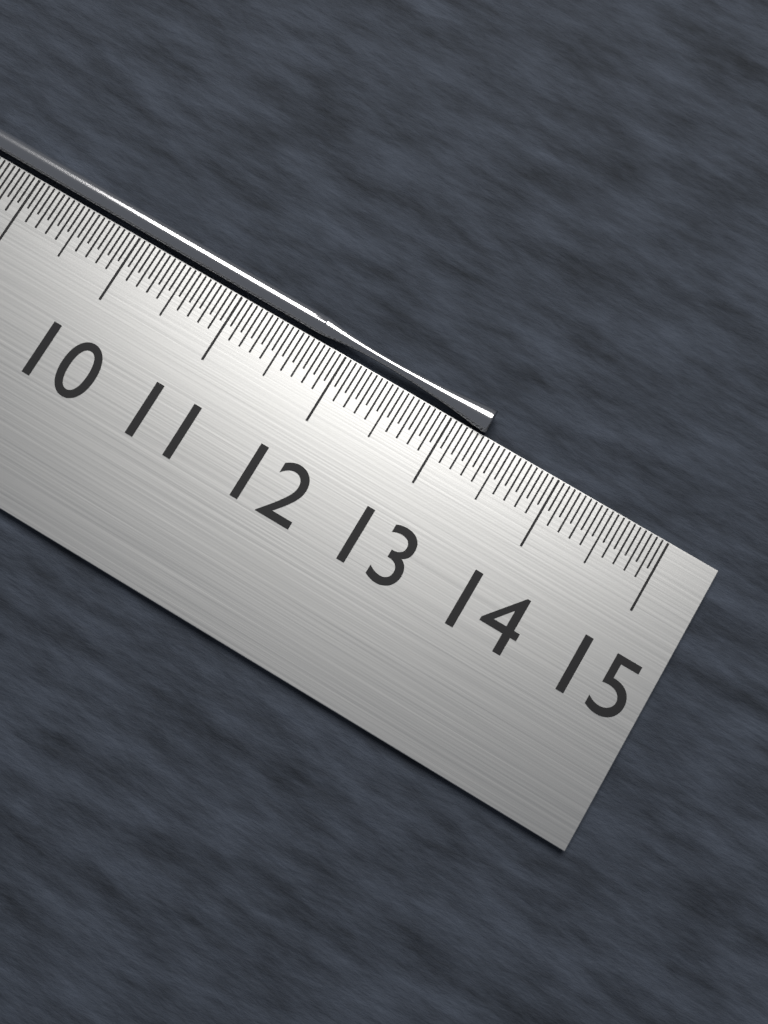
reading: 13.30 cm
